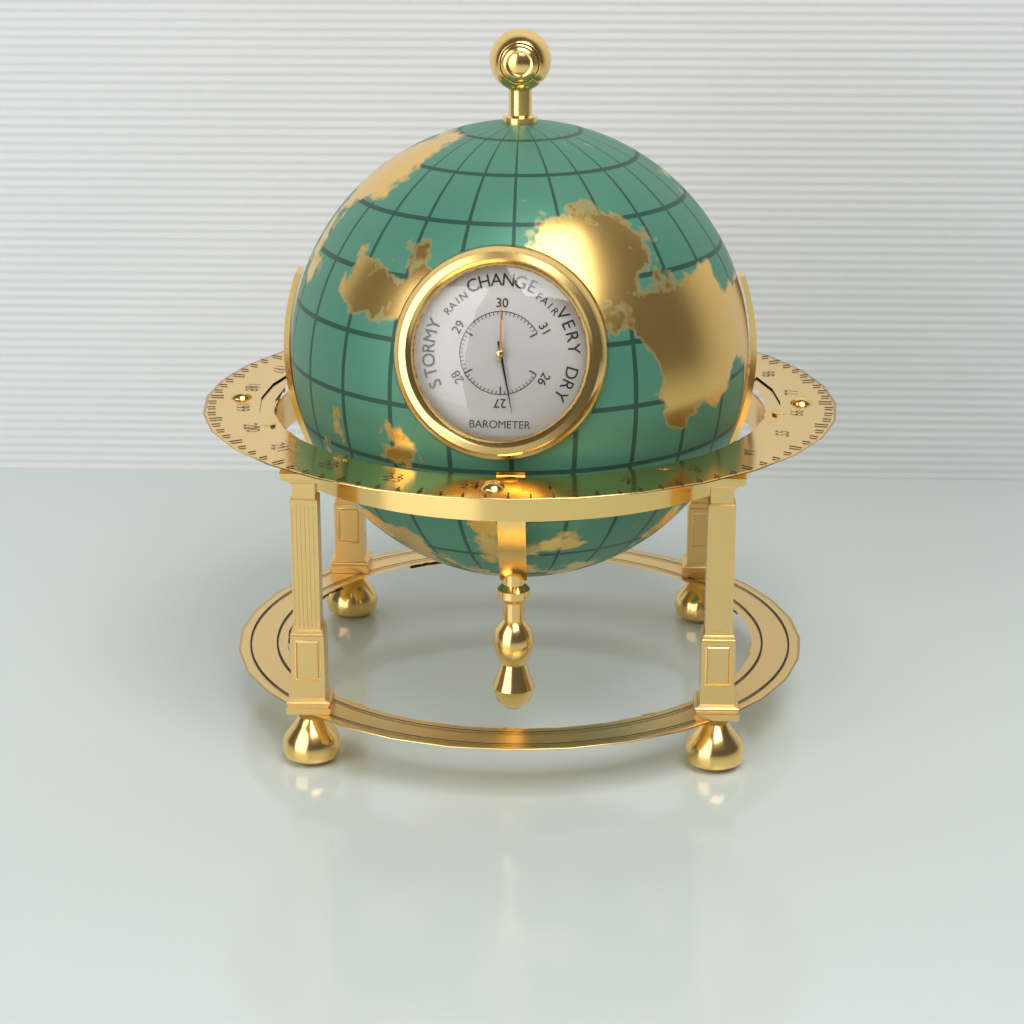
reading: 26.8 inHg
